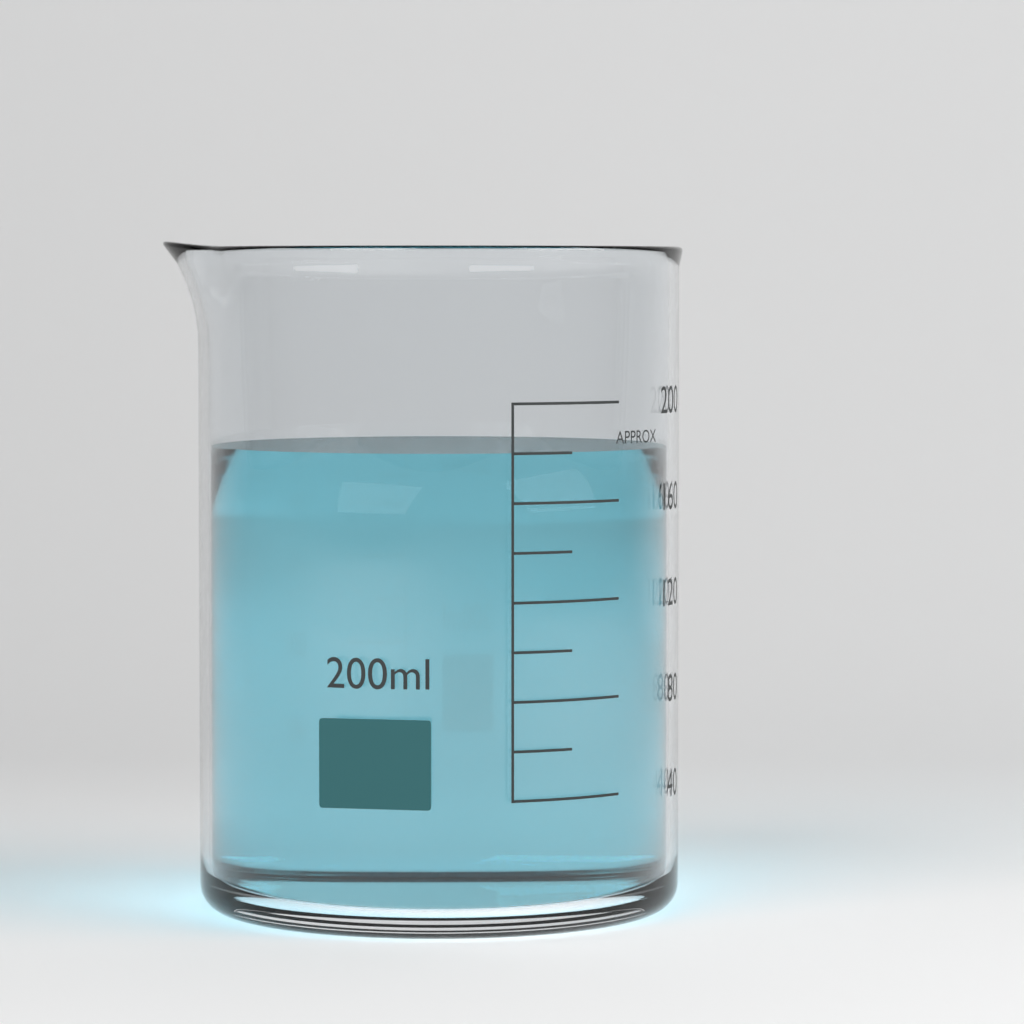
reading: 180 ml
